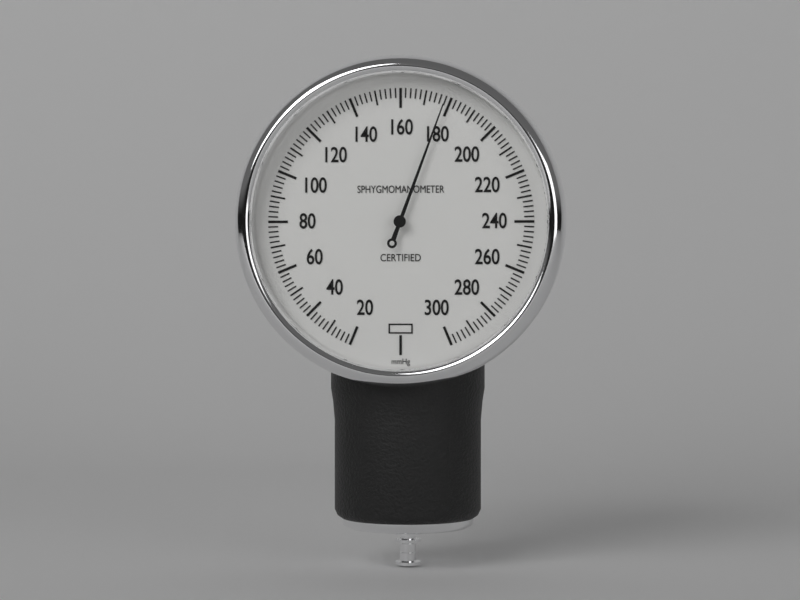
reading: 178 mmHg
